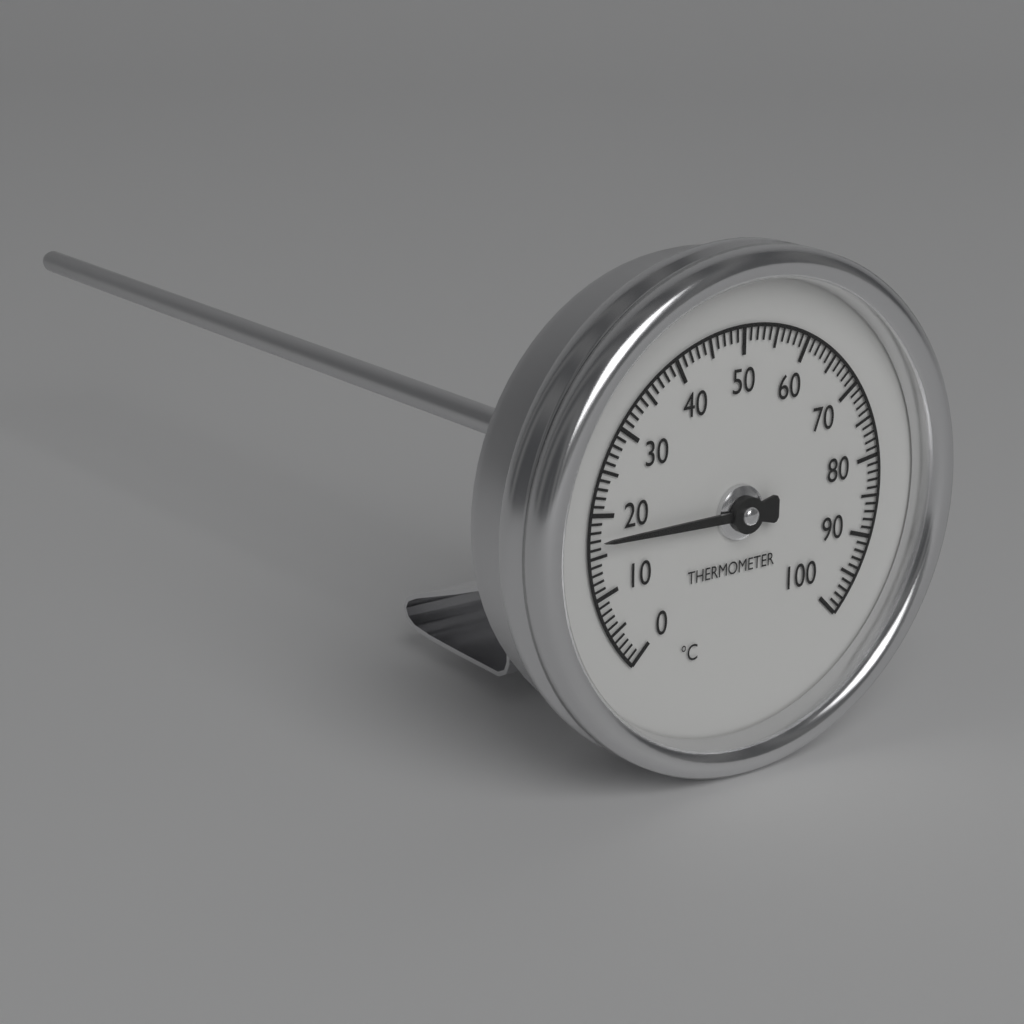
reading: 17 °C
